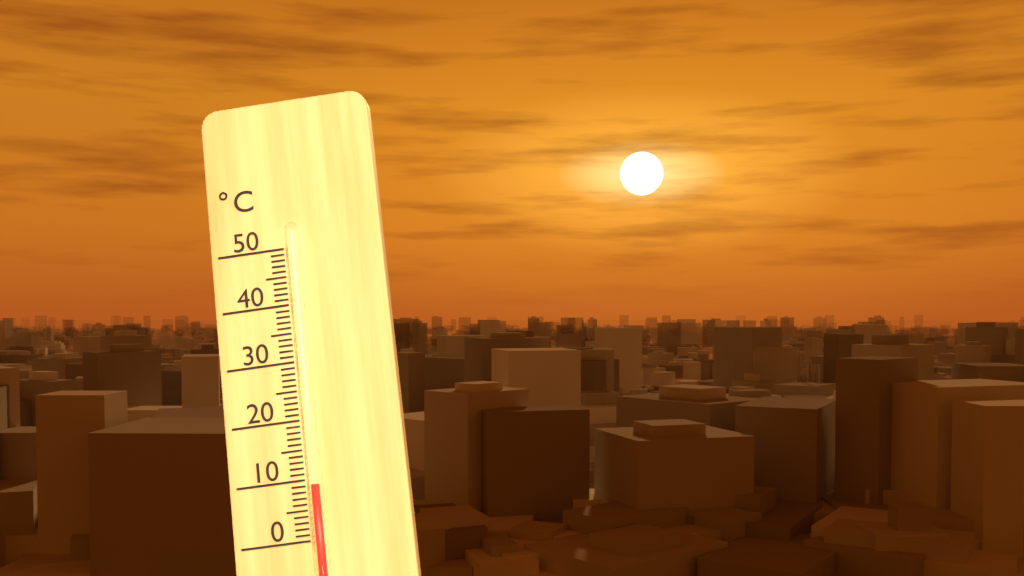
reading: 9 °C
